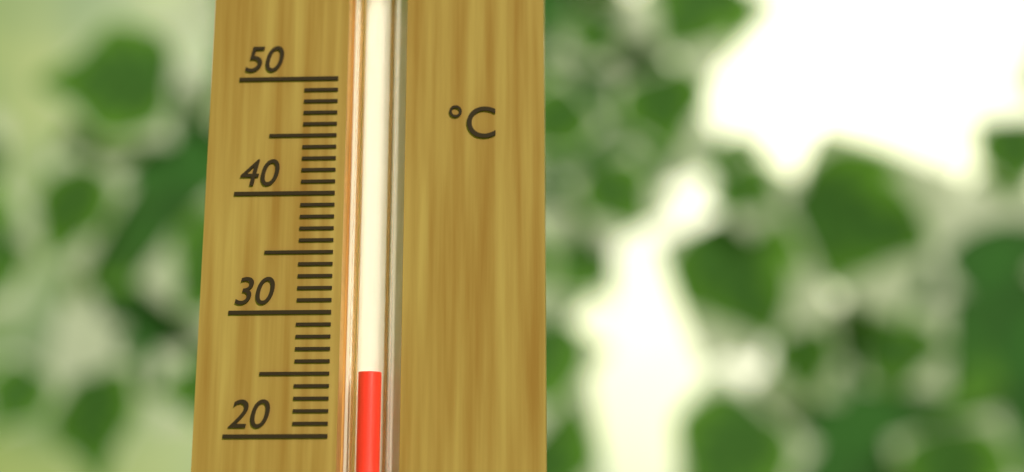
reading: 25 °C
